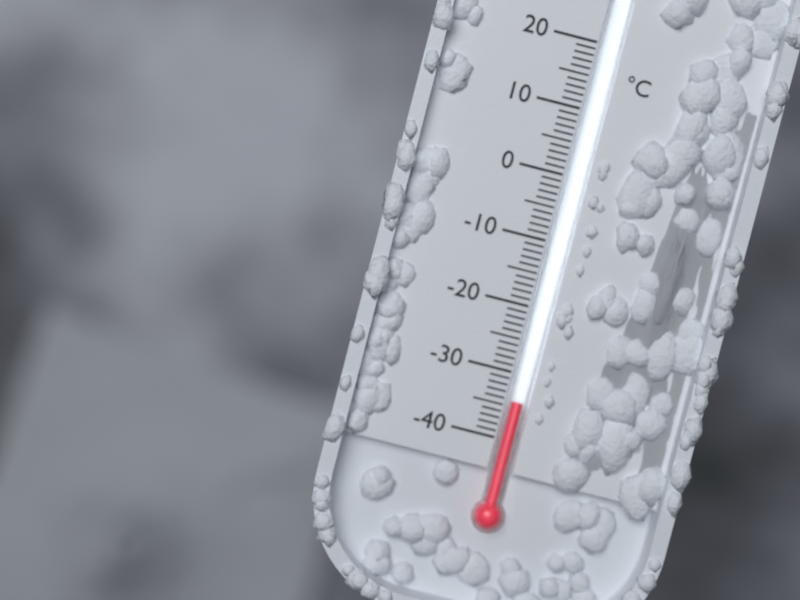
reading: -34 °C
